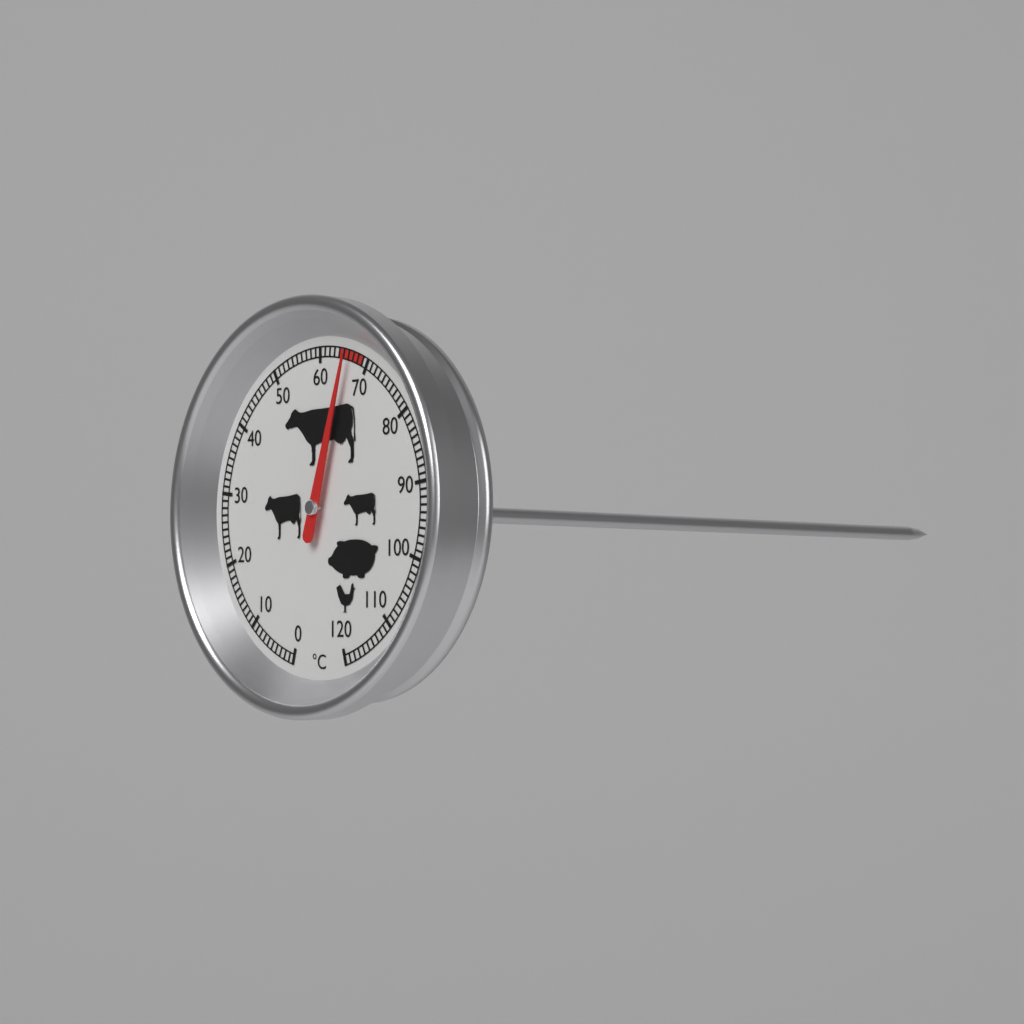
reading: 66 °C
